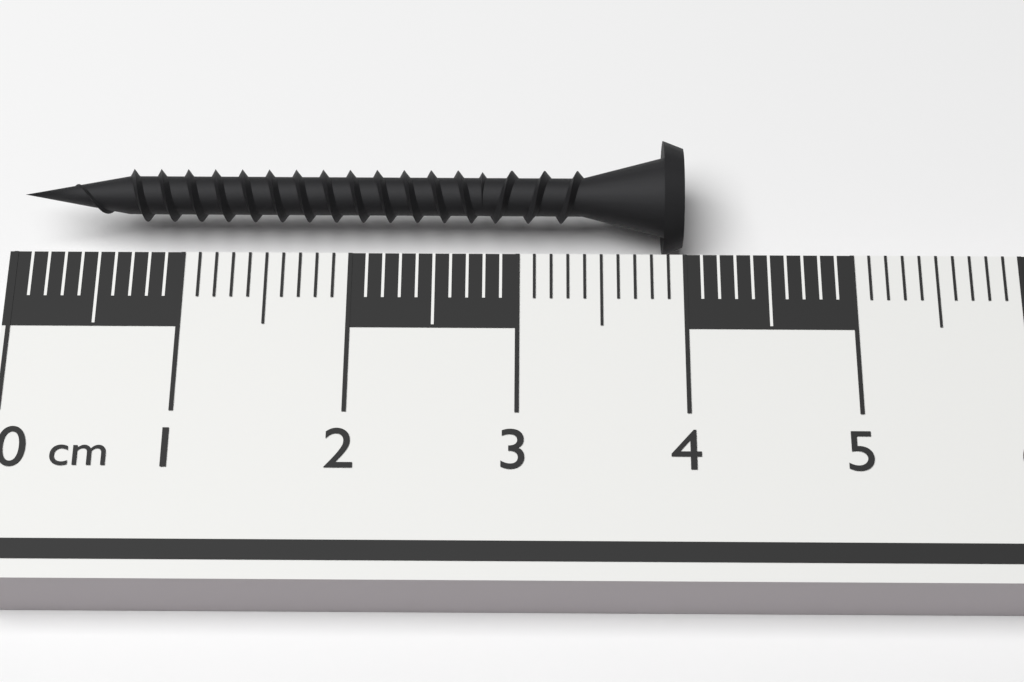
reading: 4.0 cm
